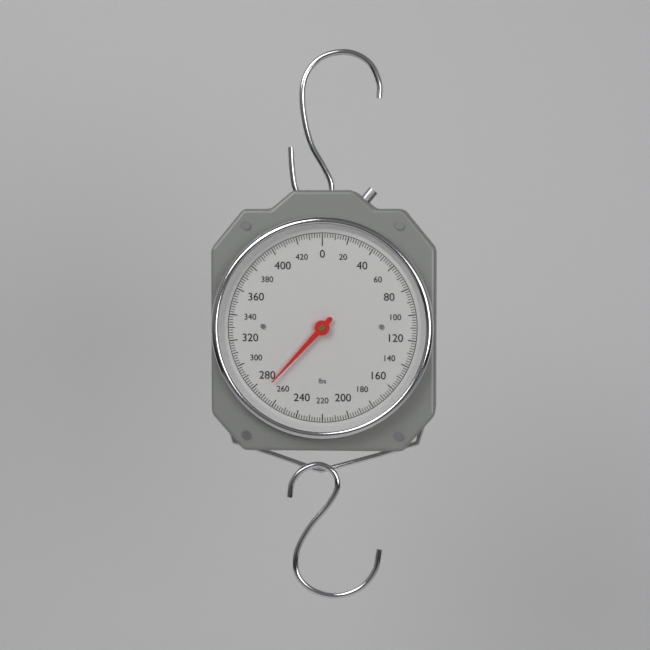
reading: 272 lbs
